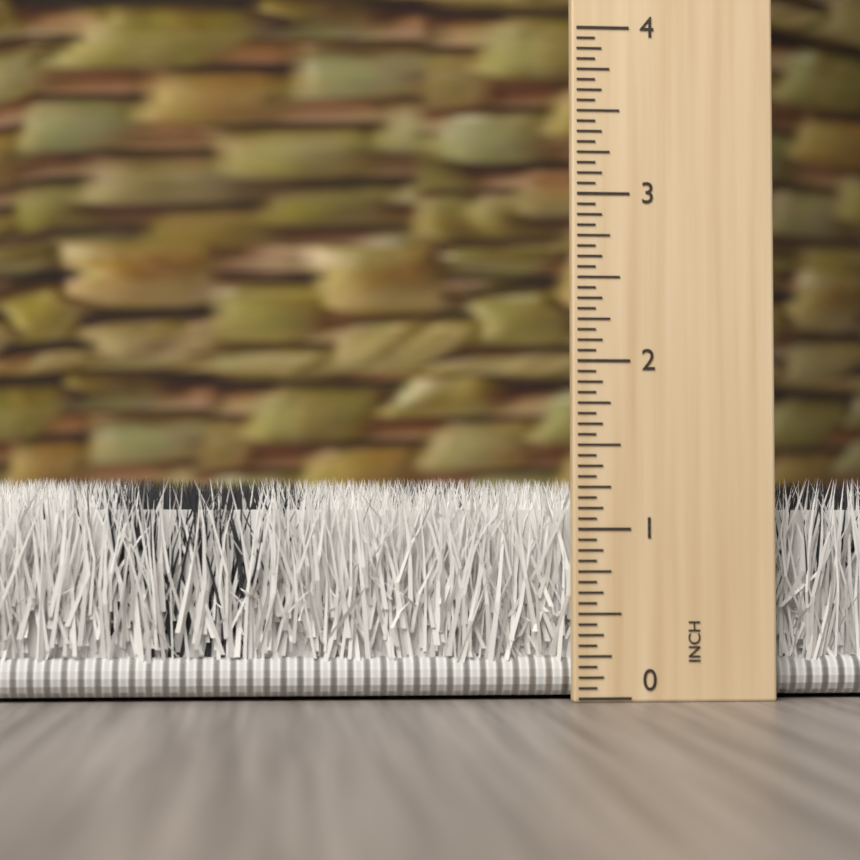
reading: 1.3125 inch
